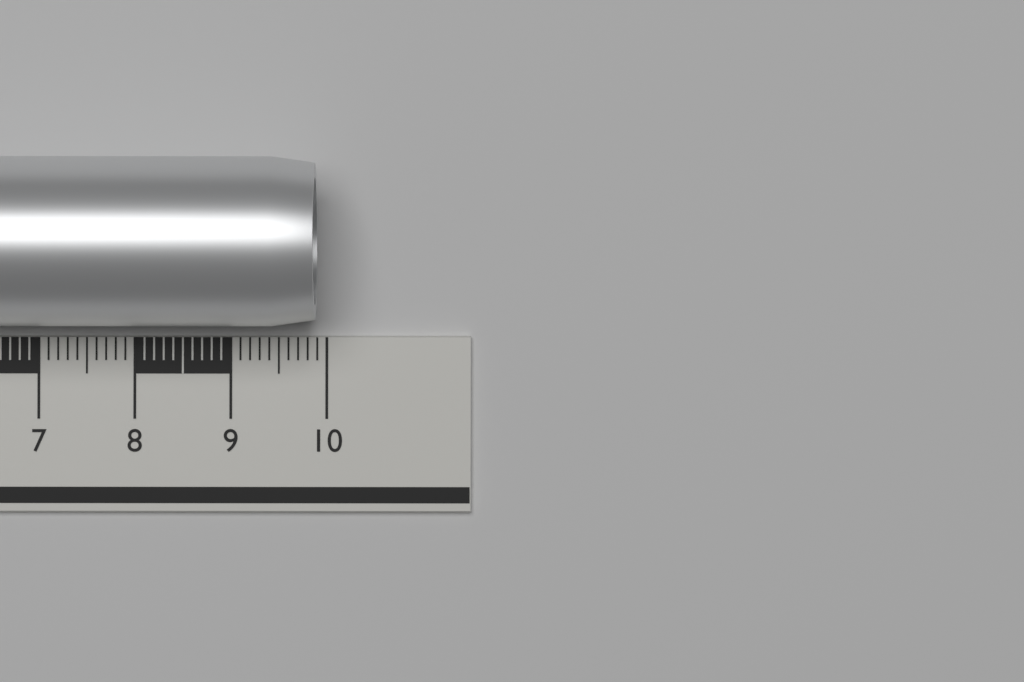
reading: 9.9 cm
